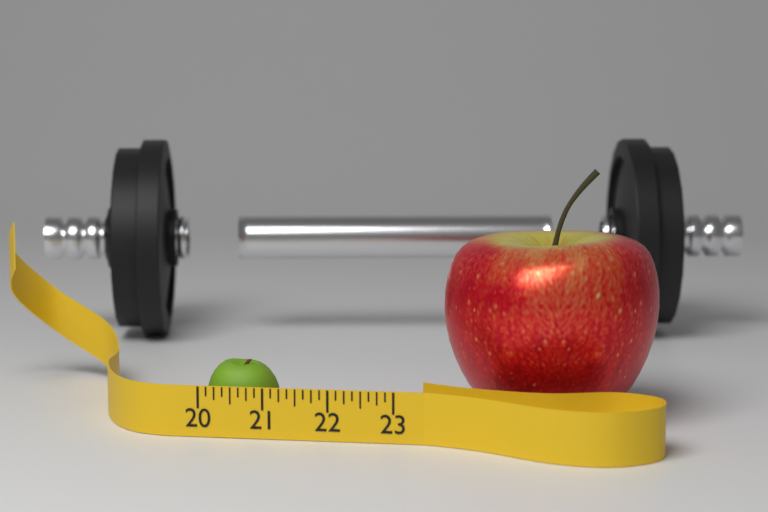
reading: 21.125 (no unit)
